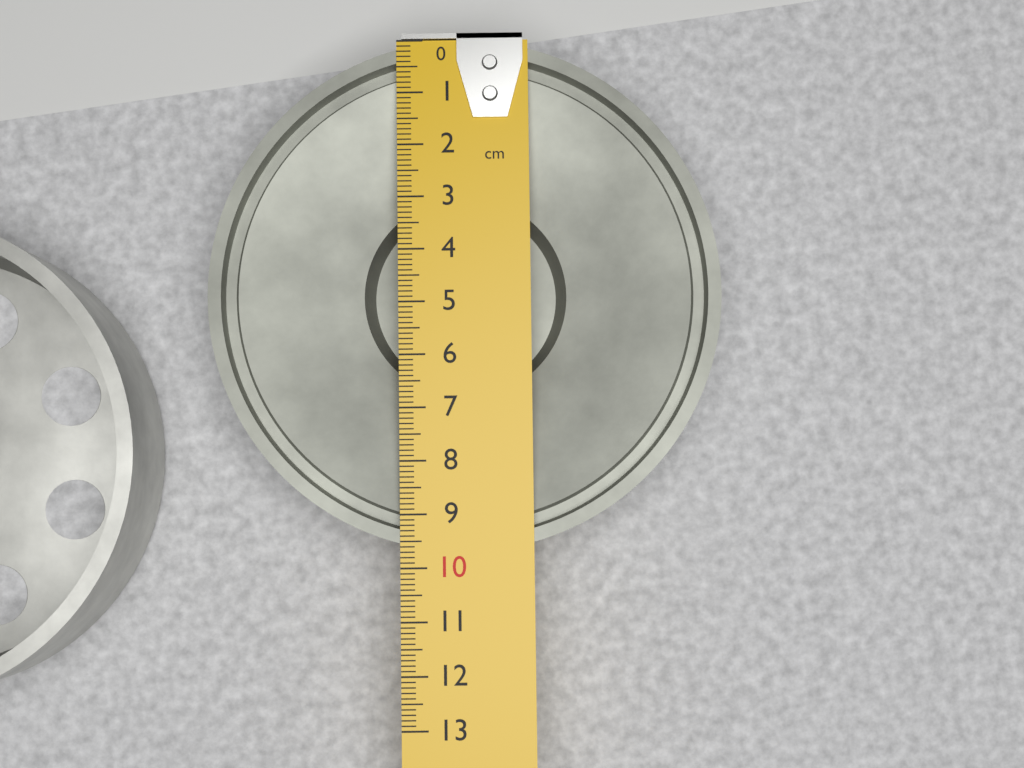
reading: 9.7 cm
